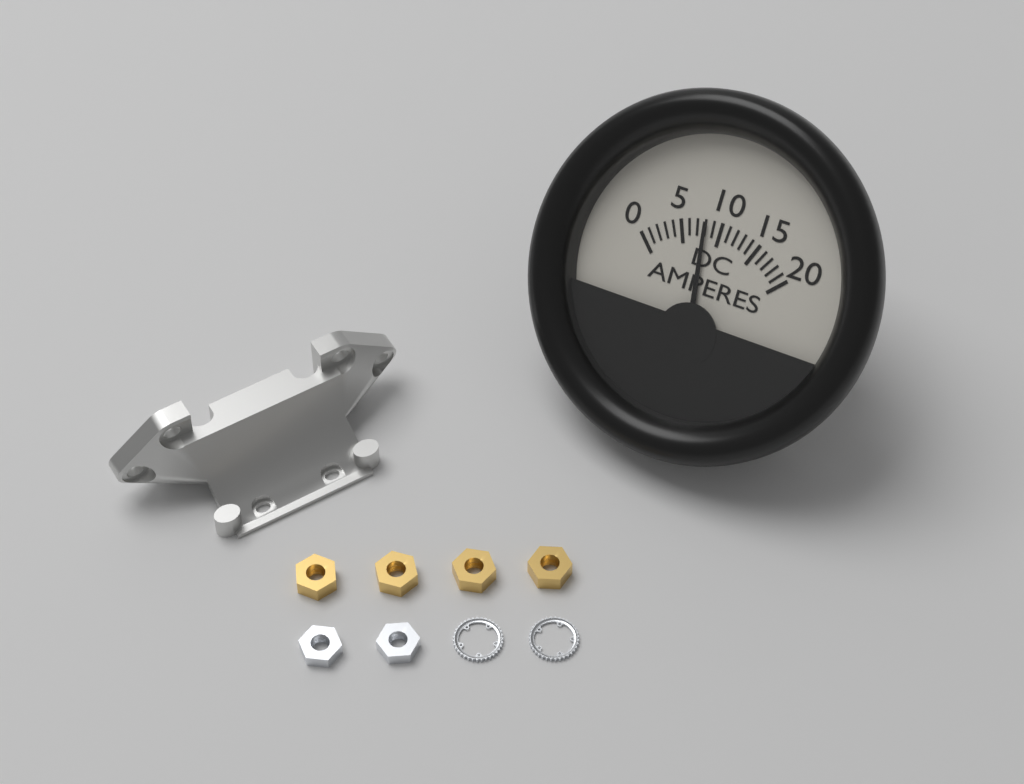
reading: 8 A
